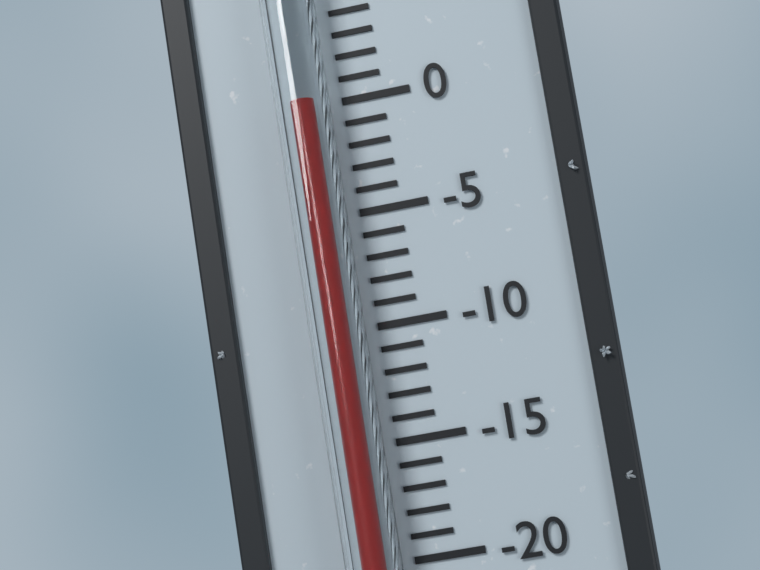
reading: 0 °C
